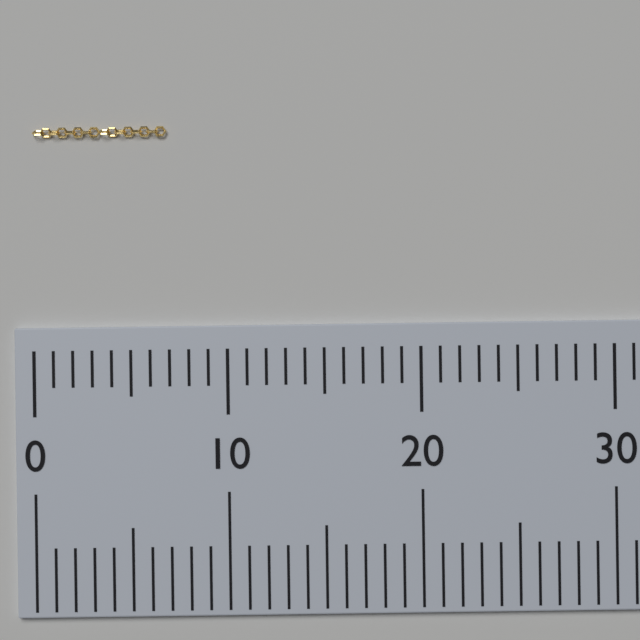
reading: 7 (no unit)
